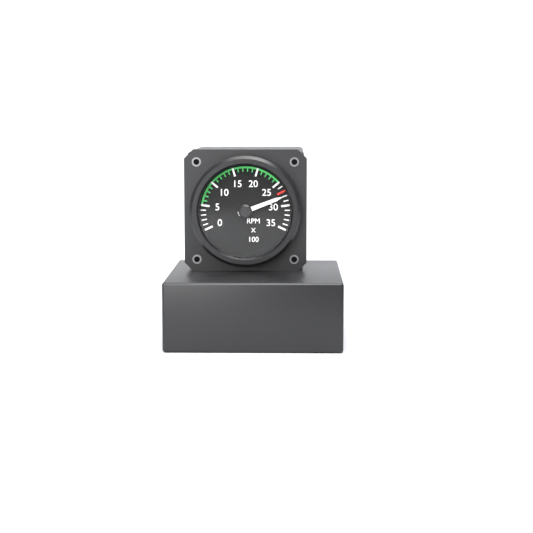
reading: 2800 RPM
